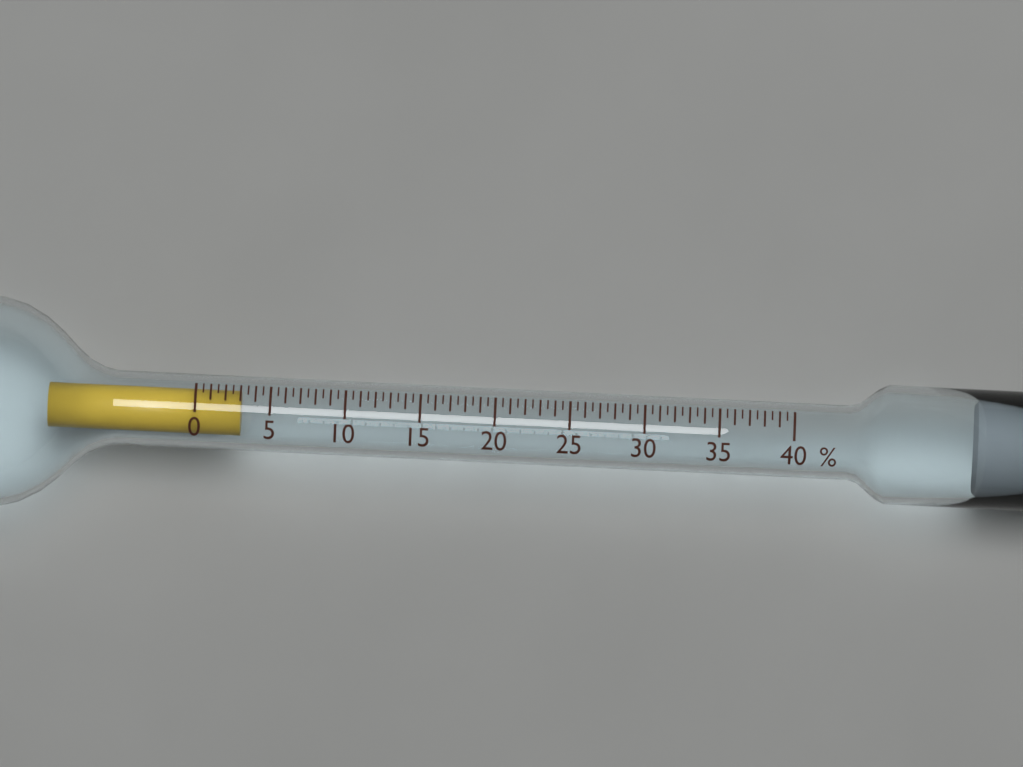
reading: 3.0 %
